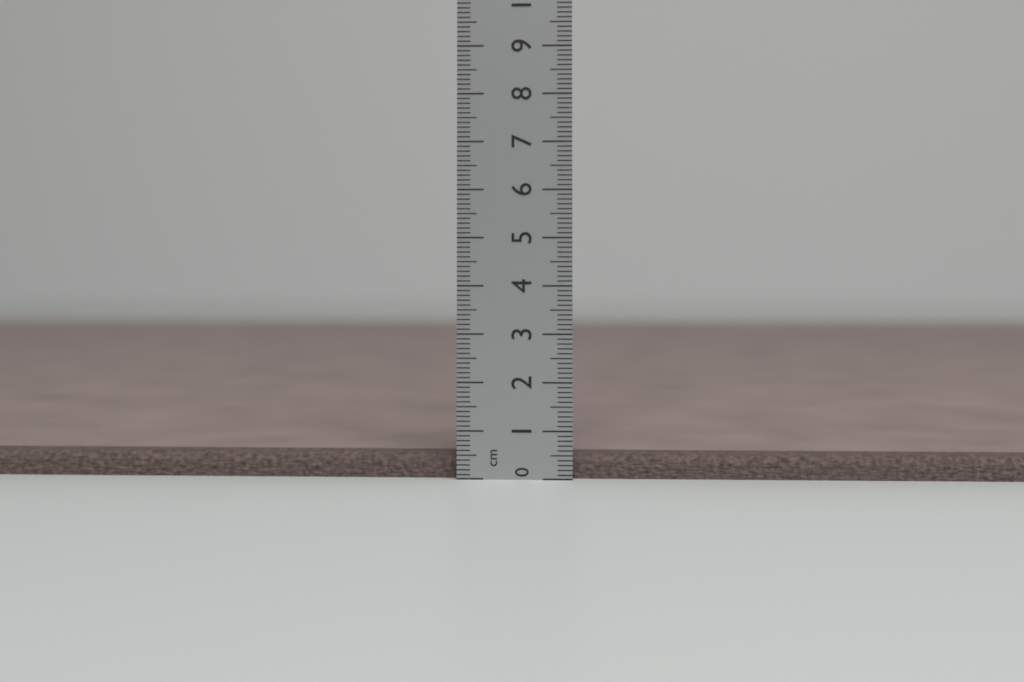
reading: 0.5 cm
